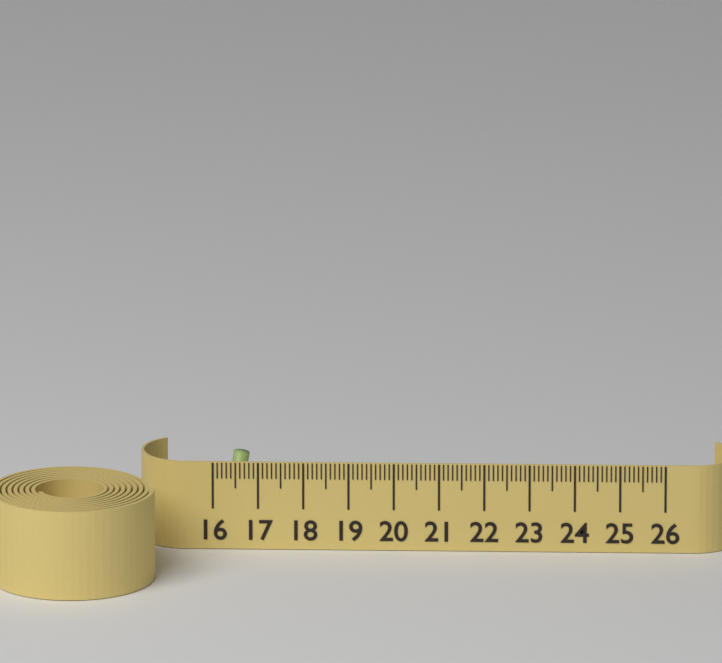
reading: 16.8 (no unit)
